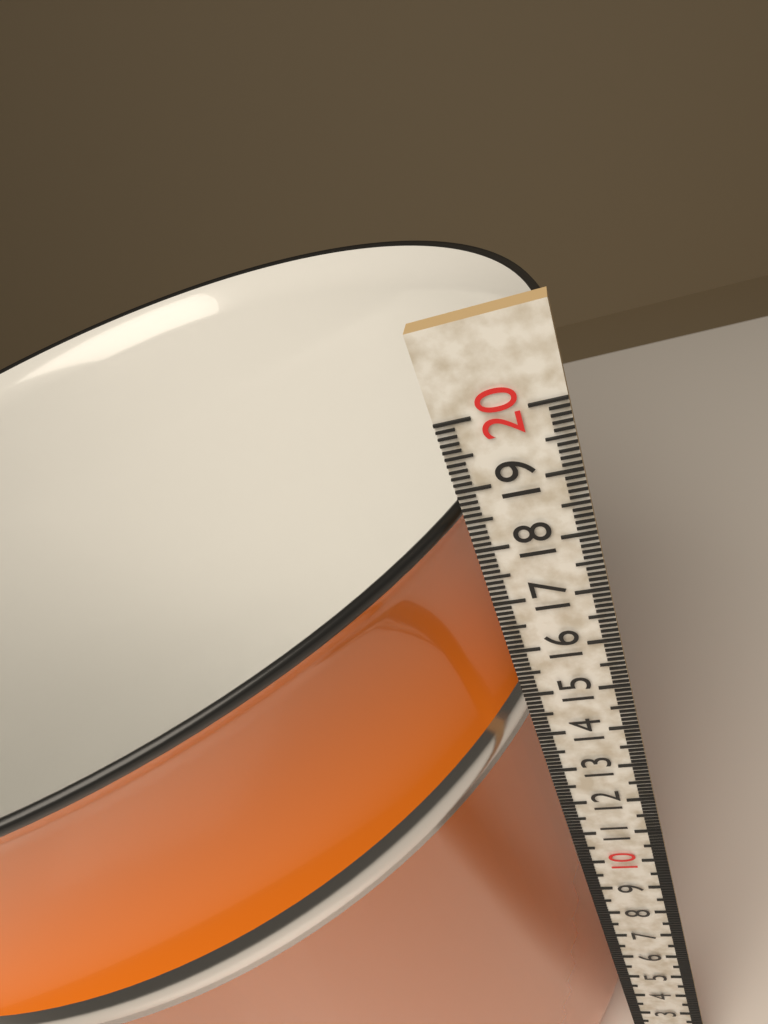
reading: 18.6 cm
